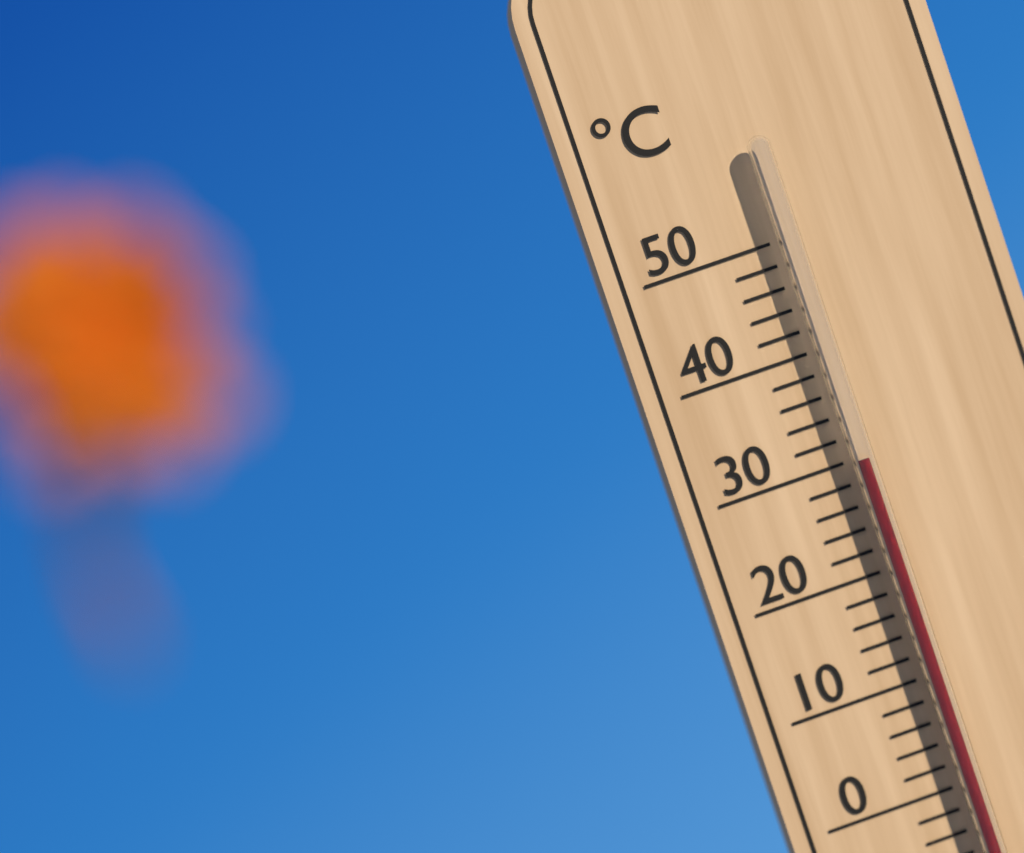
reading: 30 °C
